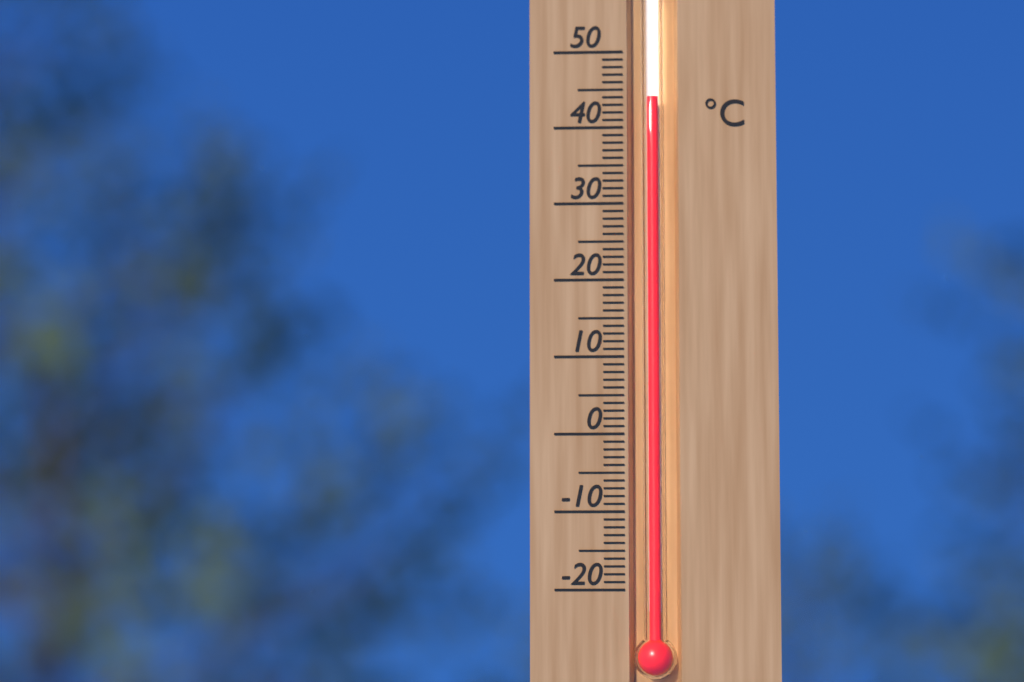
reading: 44 °C
